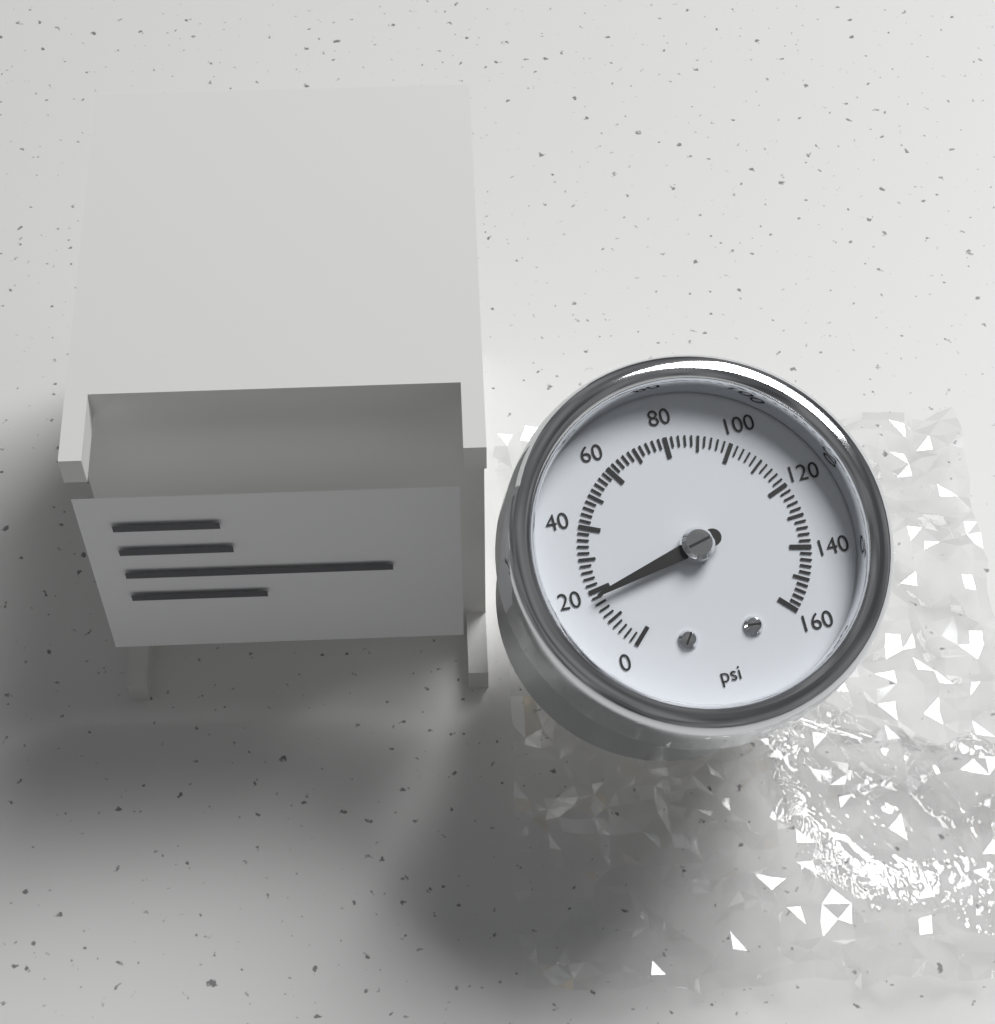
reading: 18 psi
